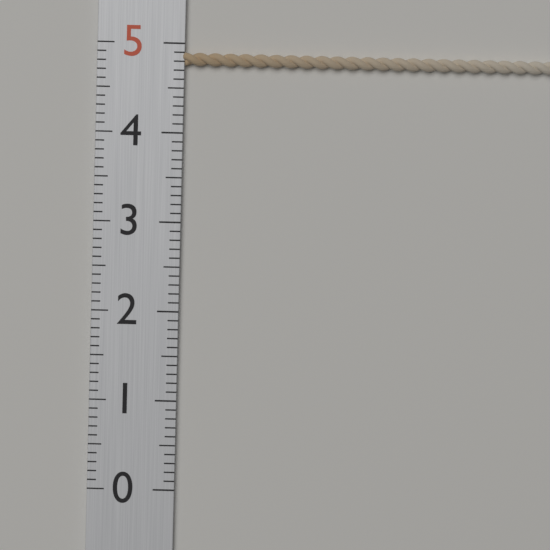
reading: 4.9 (no unit)
